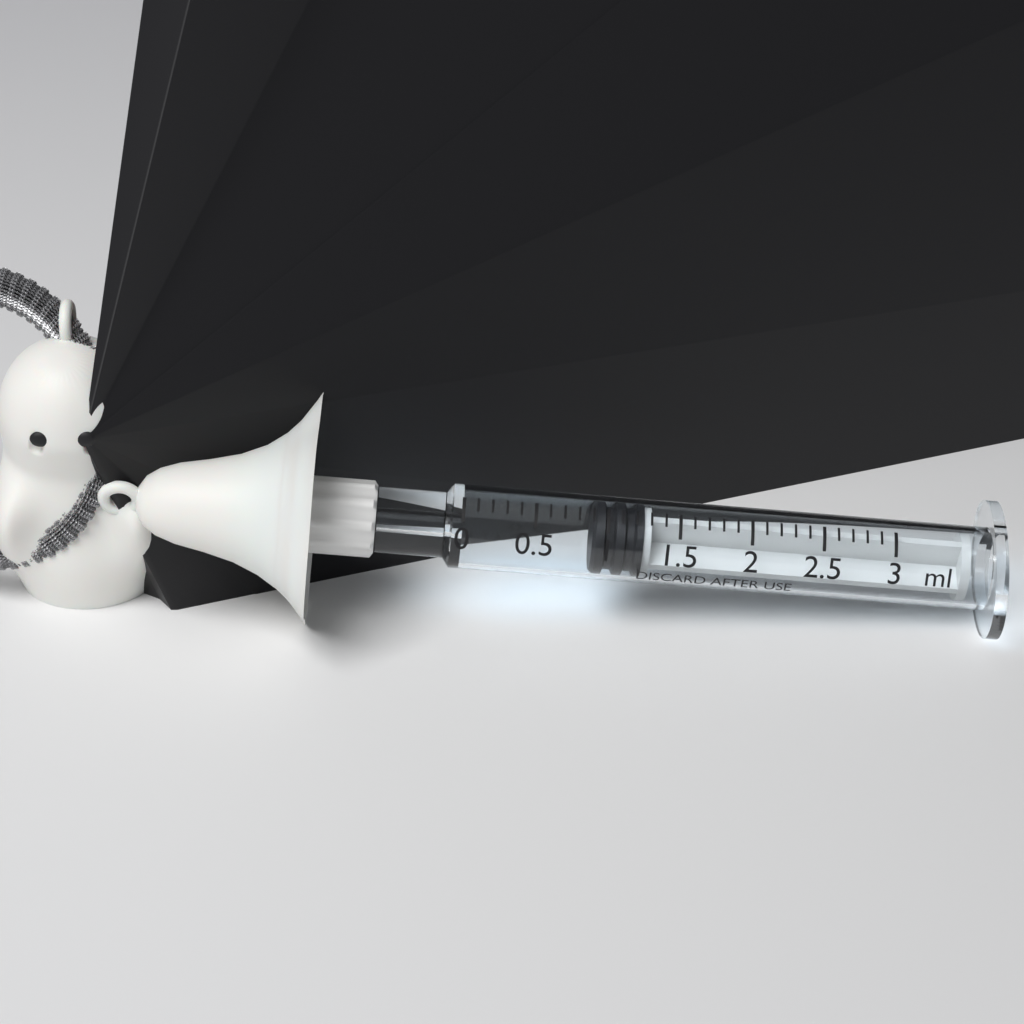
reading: 0.9 ml
